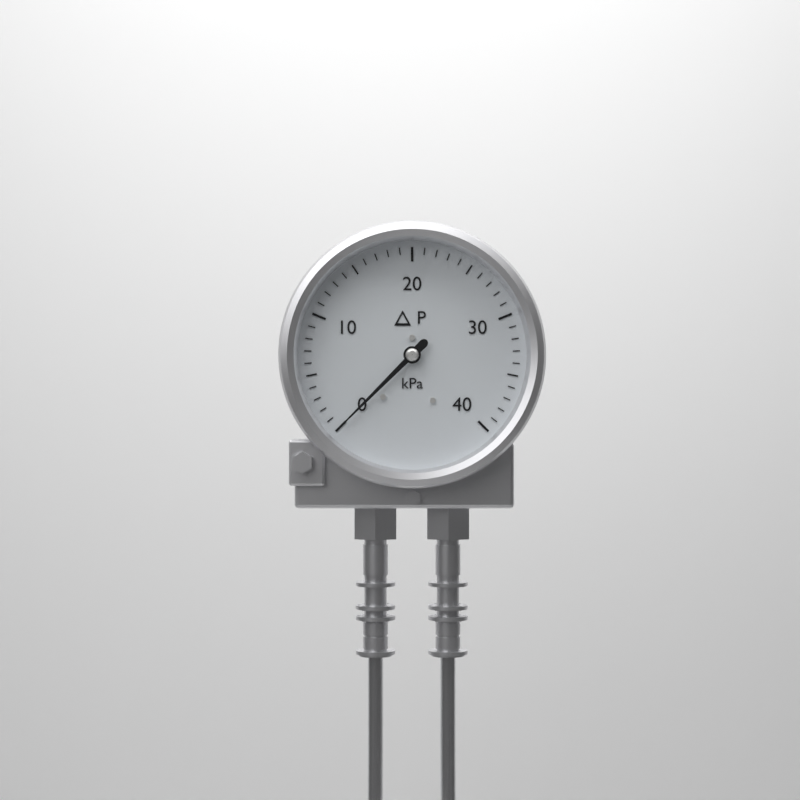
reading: 0 kPa
